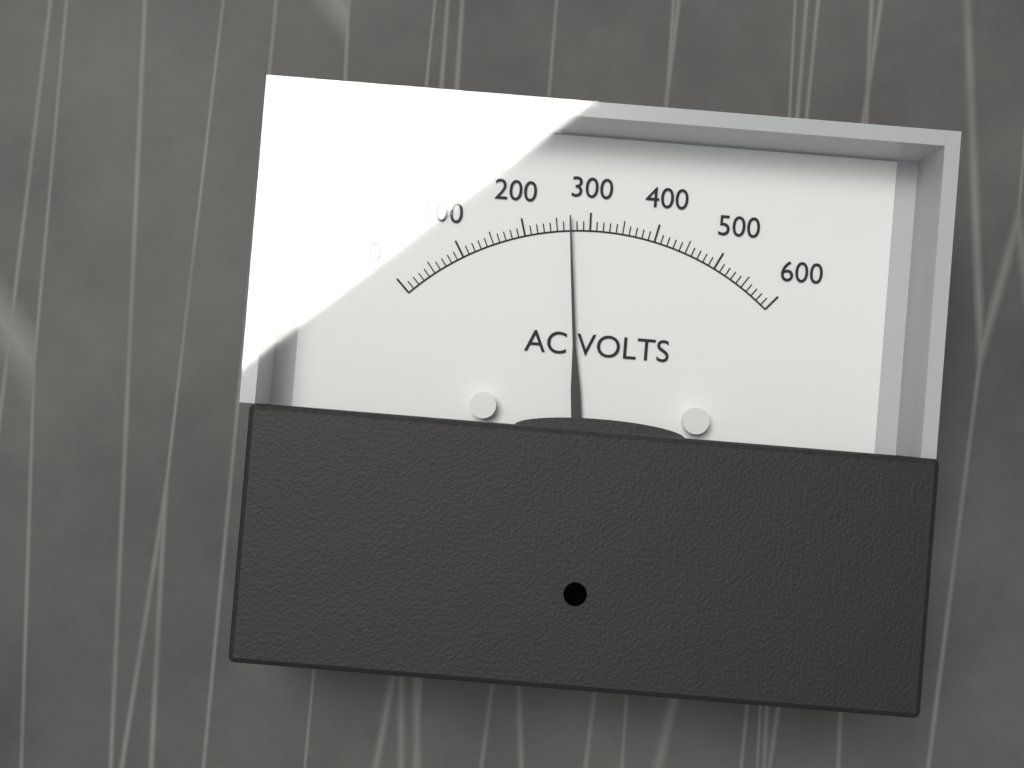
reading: 270 V
